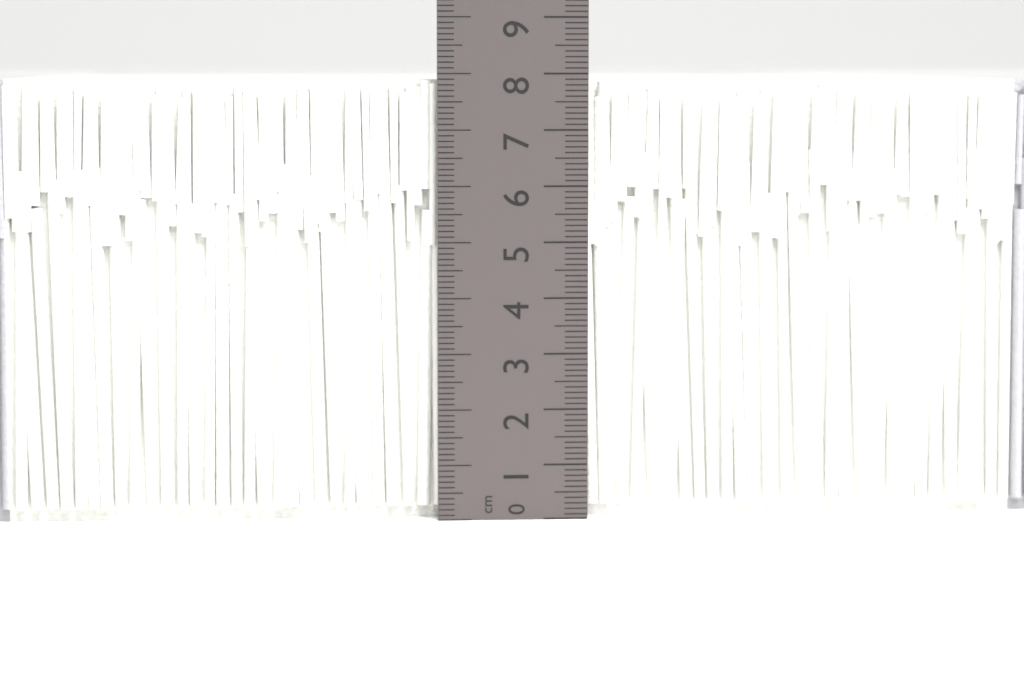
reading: 7.9 cm
